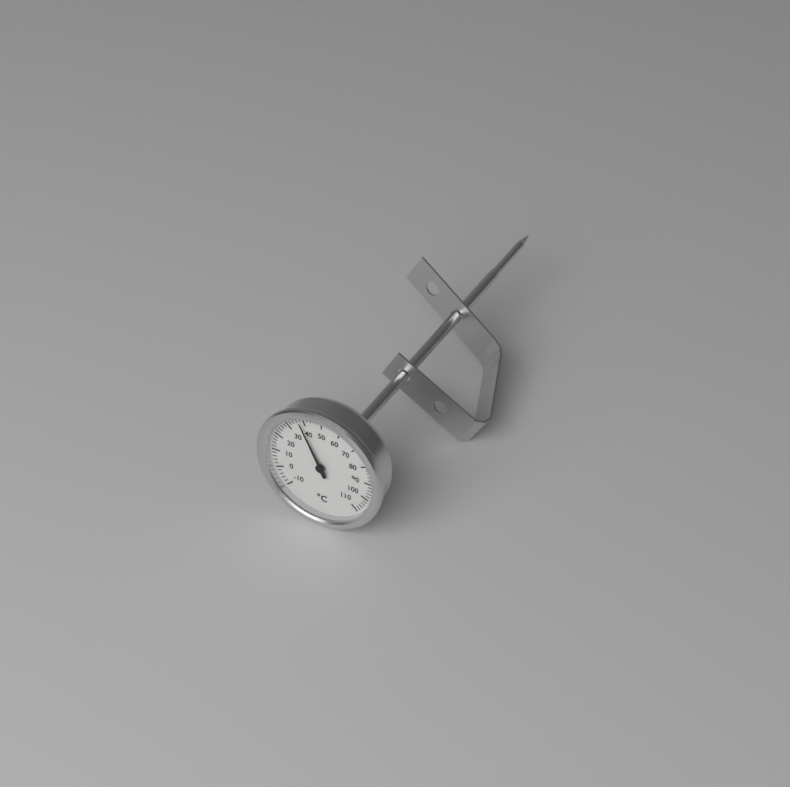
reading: 38 °C
